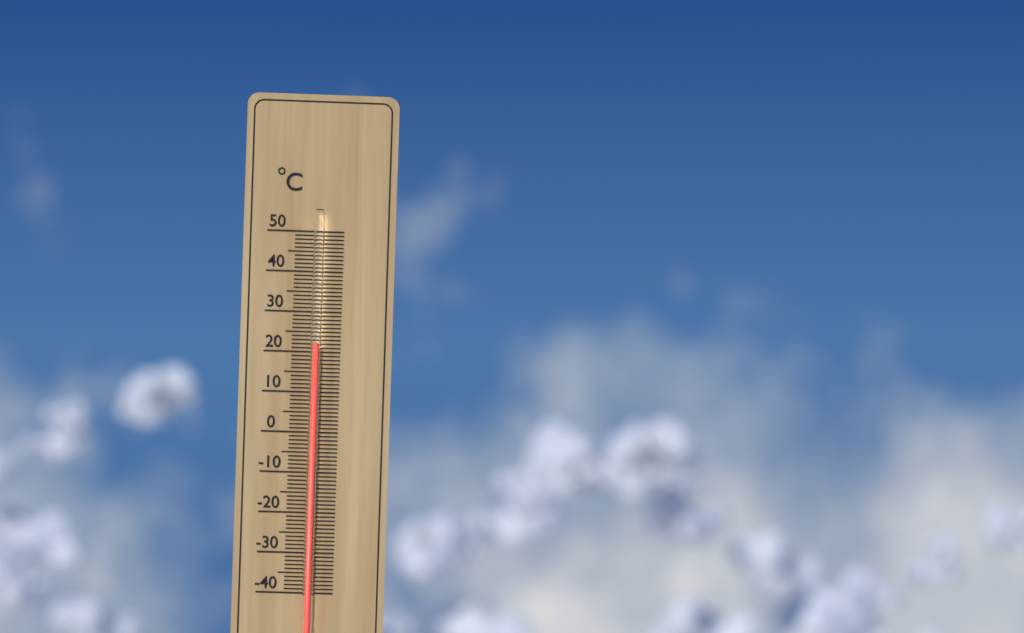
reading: 22 °C
